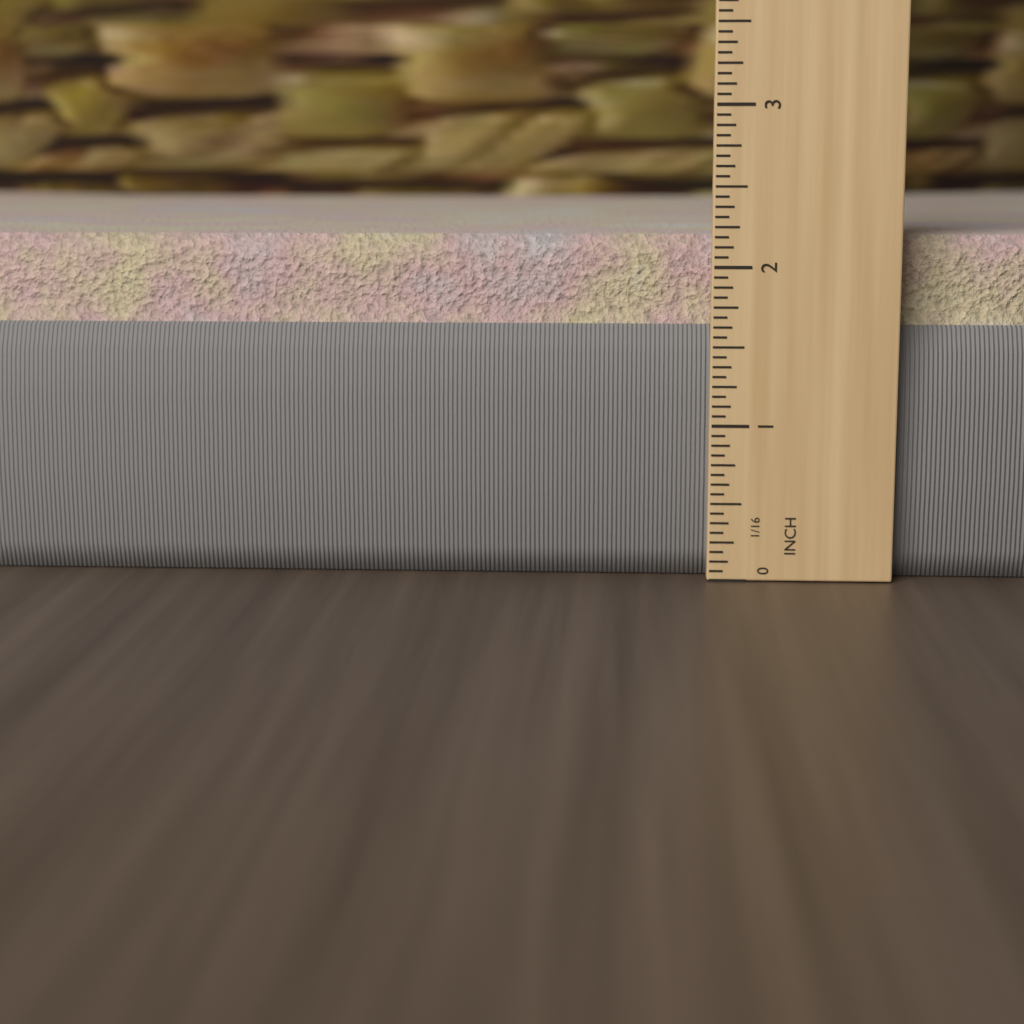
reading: 2.1875 in
